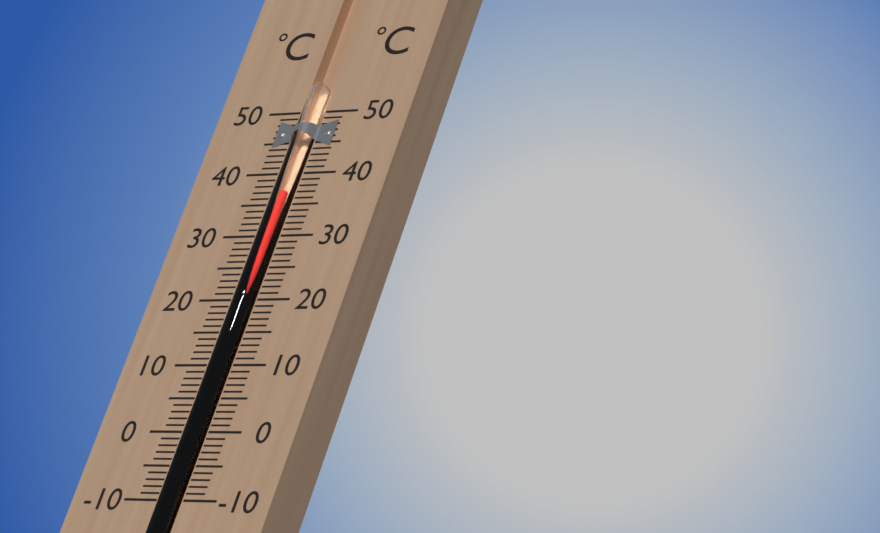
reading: 37 °C
